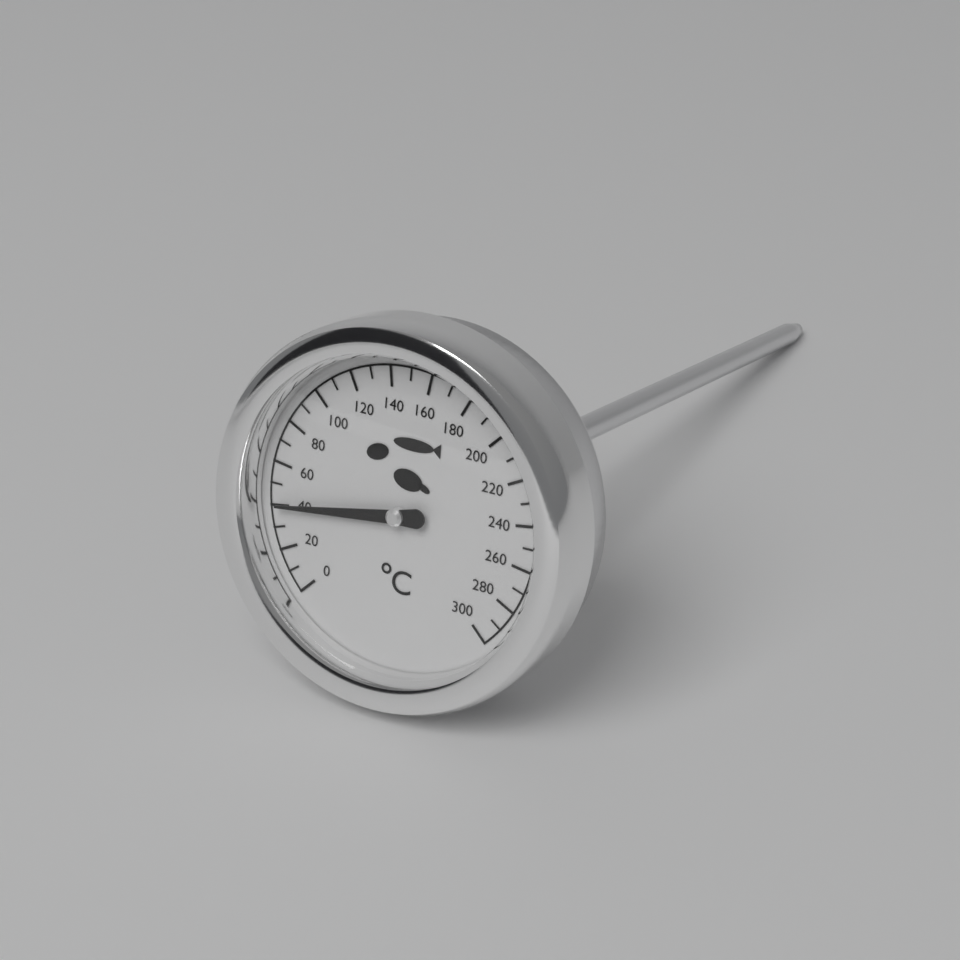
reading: 40 °C
